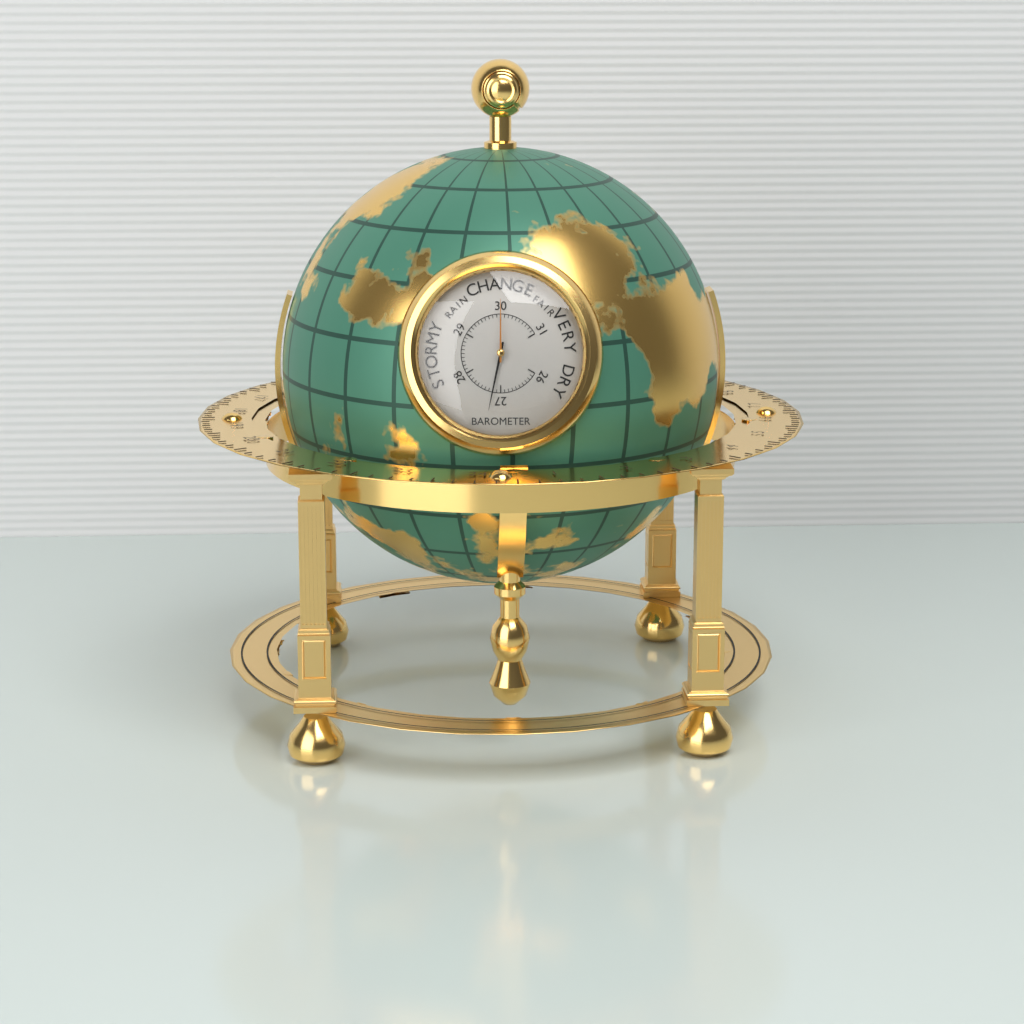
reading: 27.2 inHg
